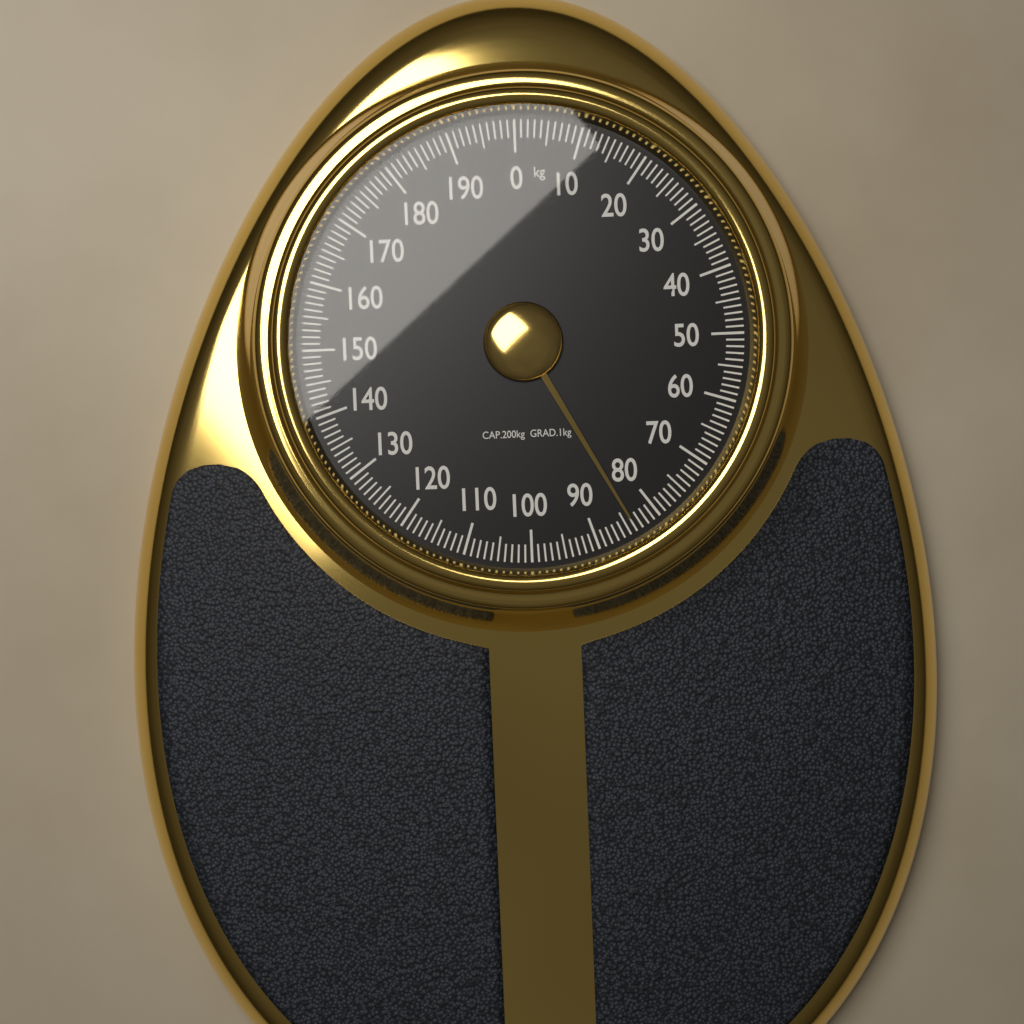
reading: 84 kg
